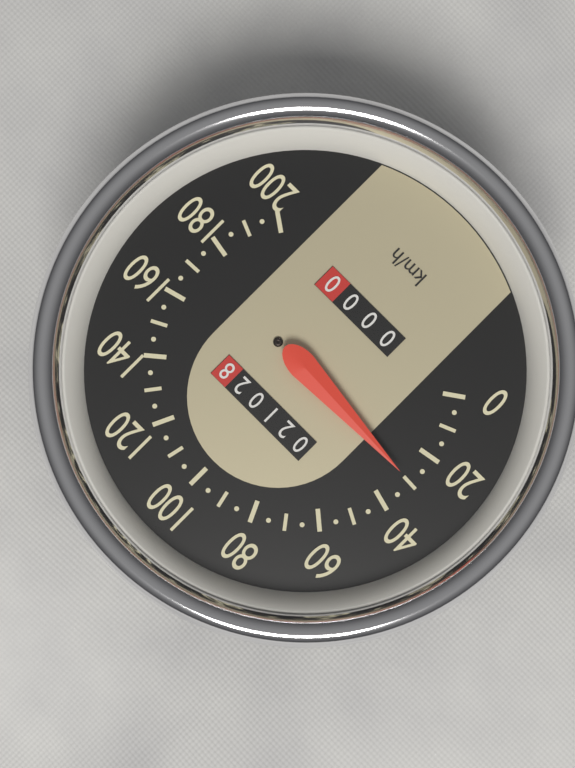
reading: 30 km/h
